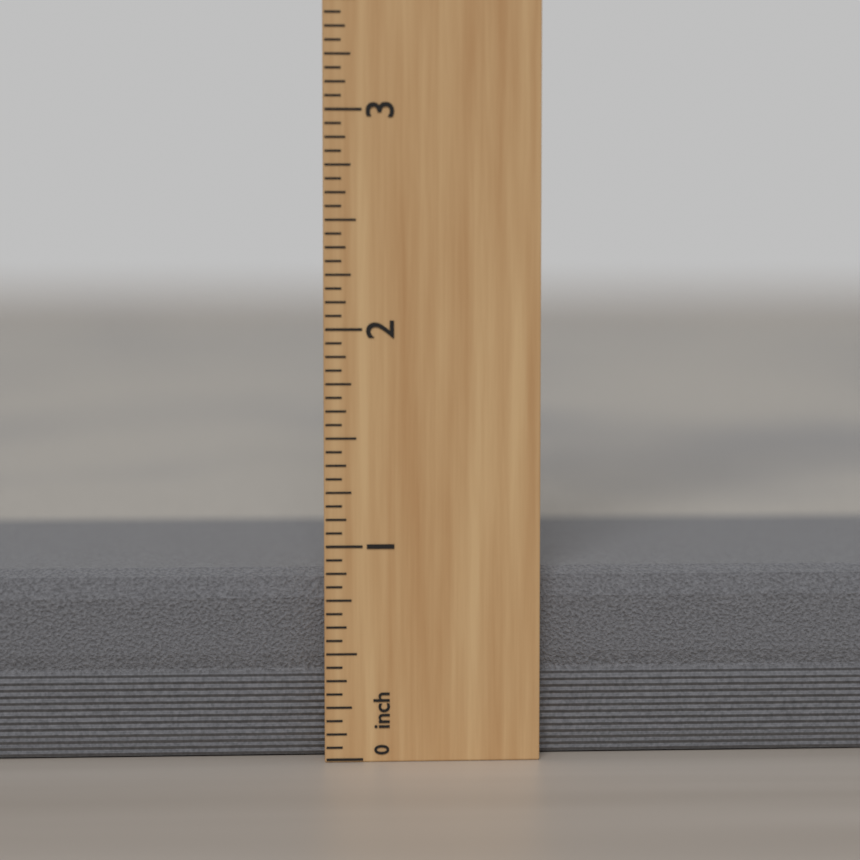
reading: 0.8750 inch
